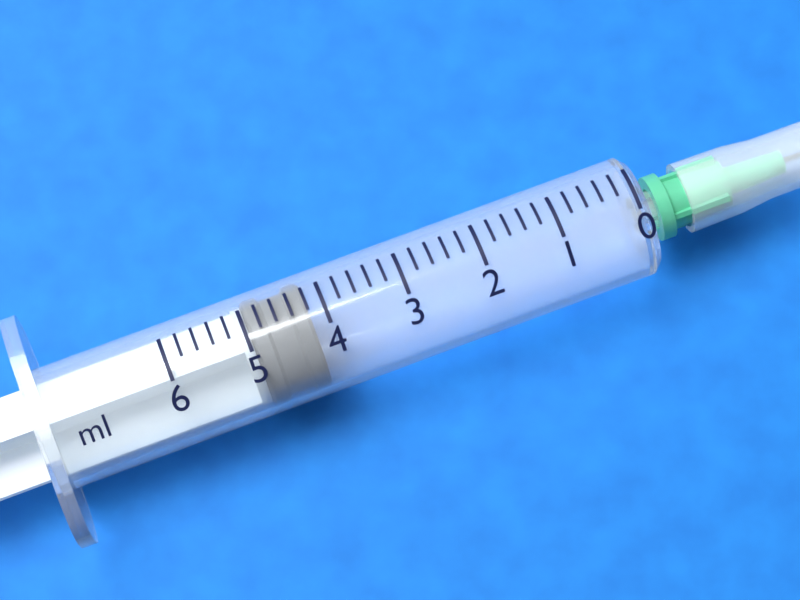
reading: 4.2 ml
